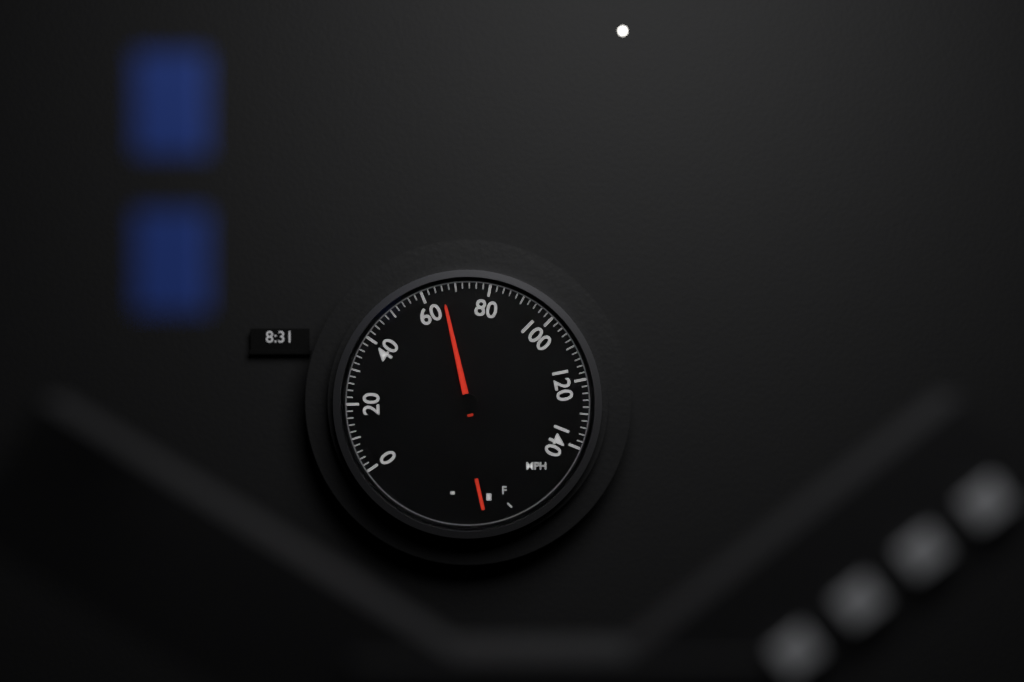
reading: 66 mph
